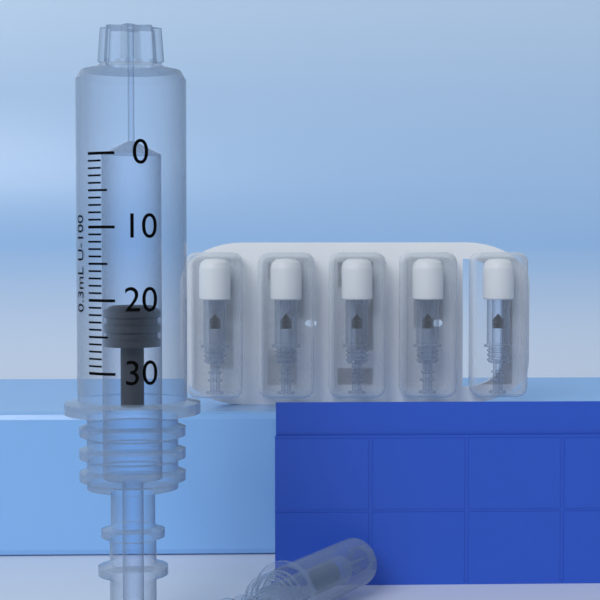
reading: 21 units
